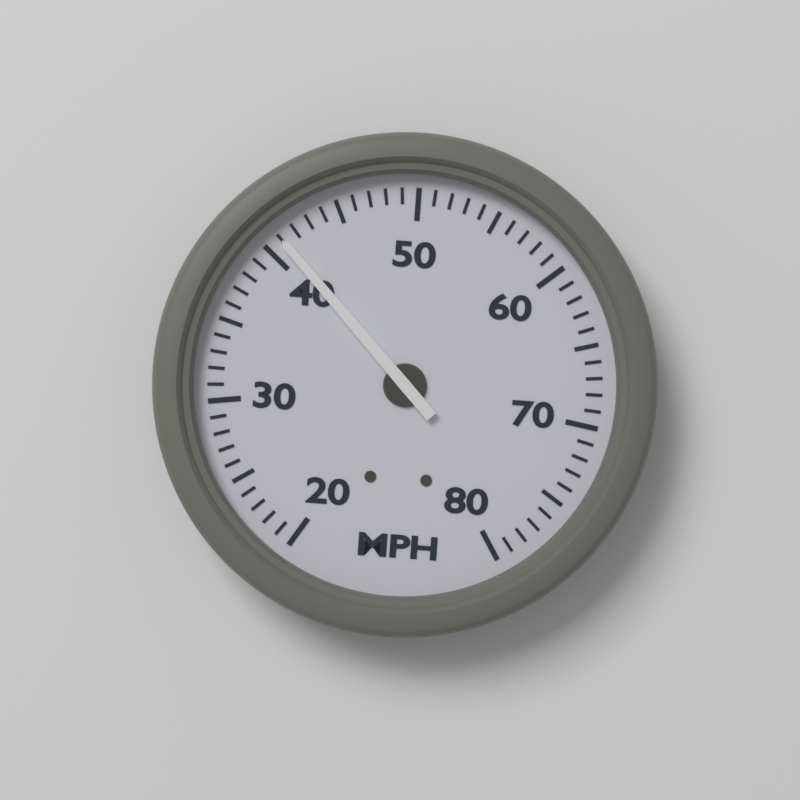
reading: 41 MPH
